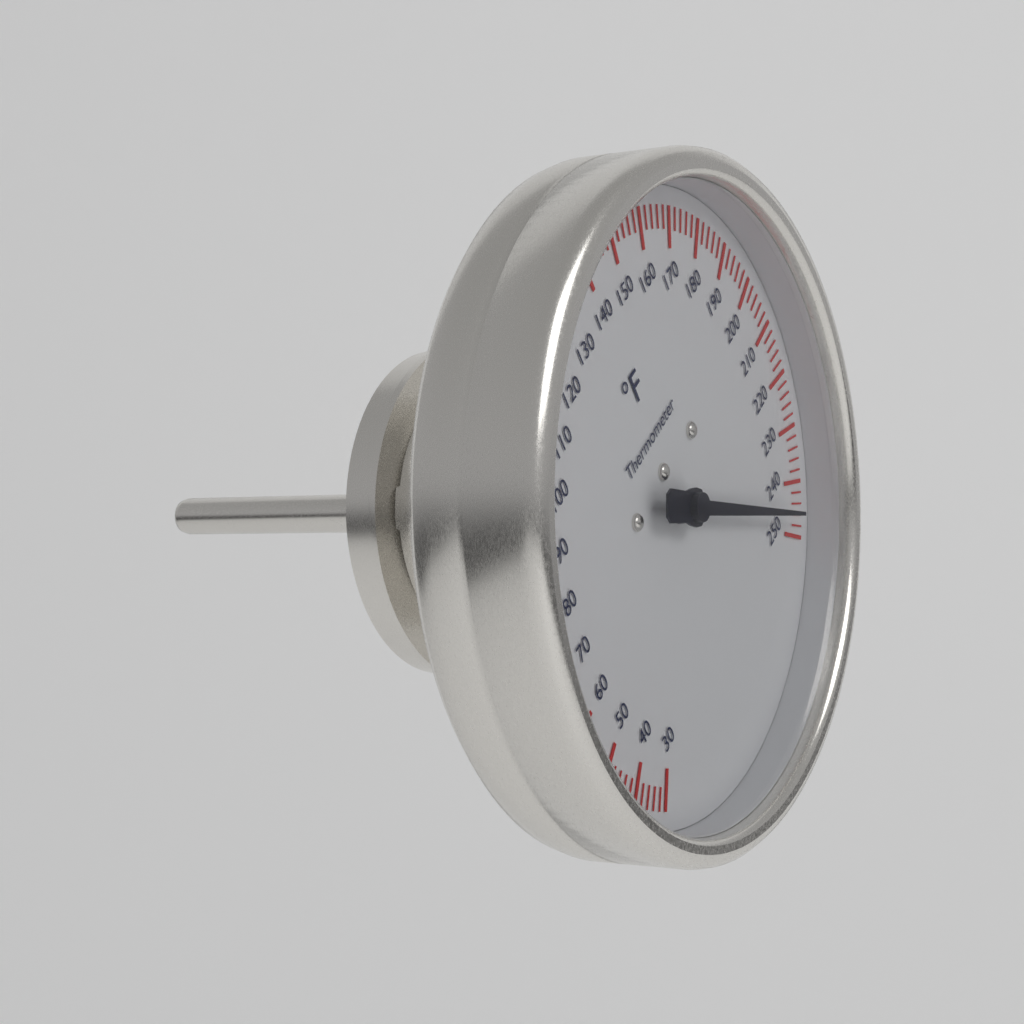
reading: 246 °F
